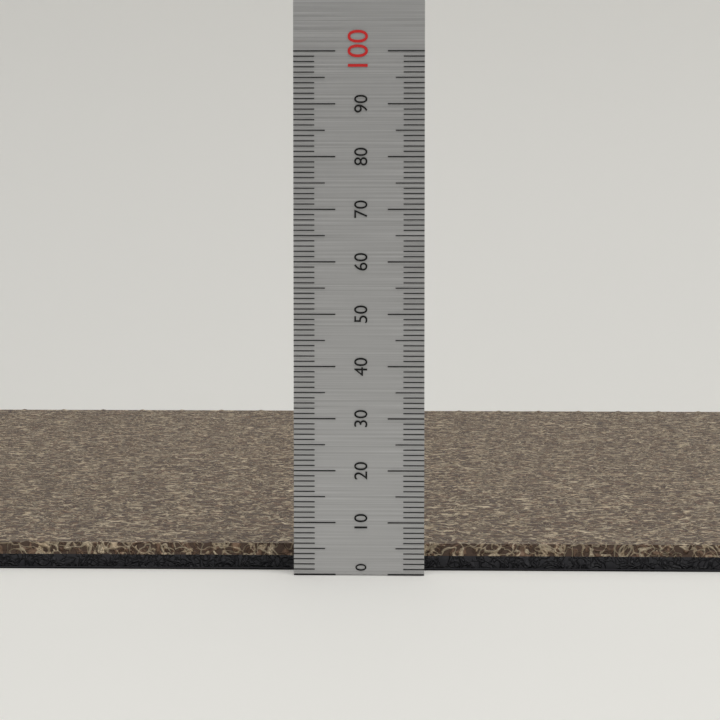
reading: 5 (no unit)
